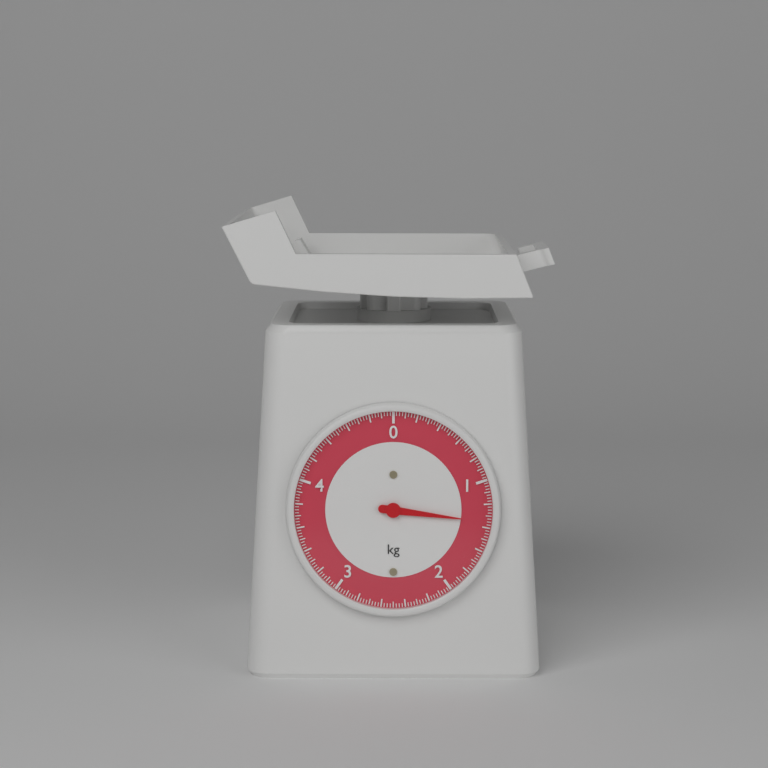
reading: 1.350 kg
